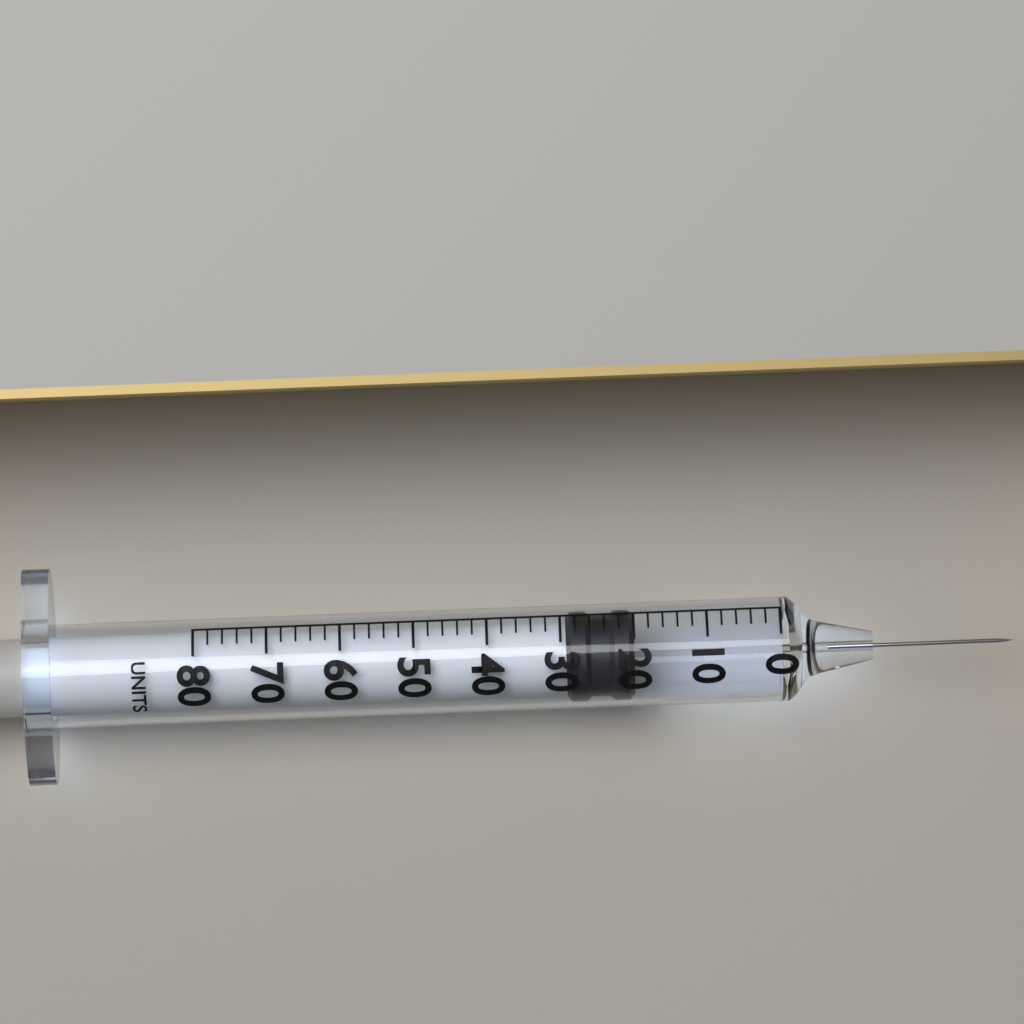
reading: 20 units
